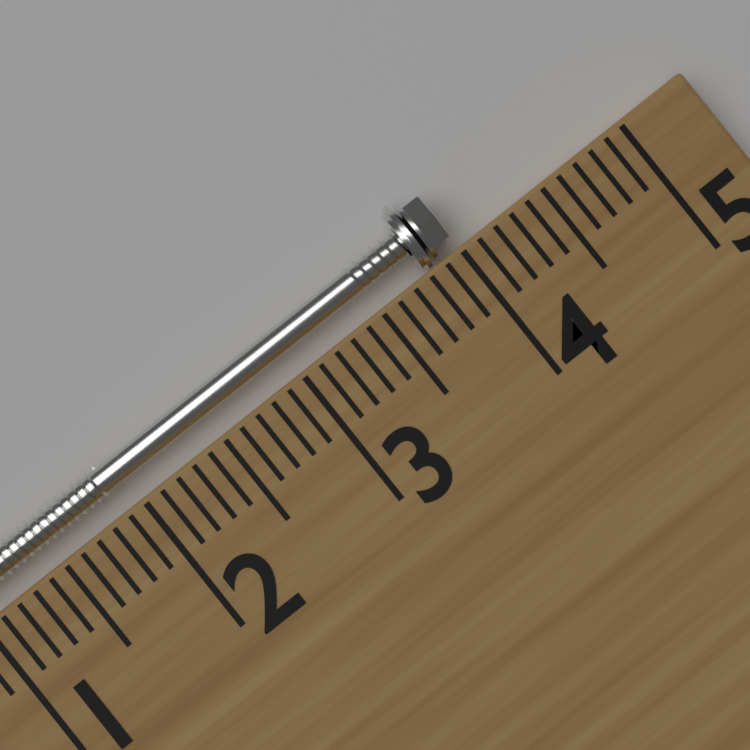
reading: 4.0 cm
